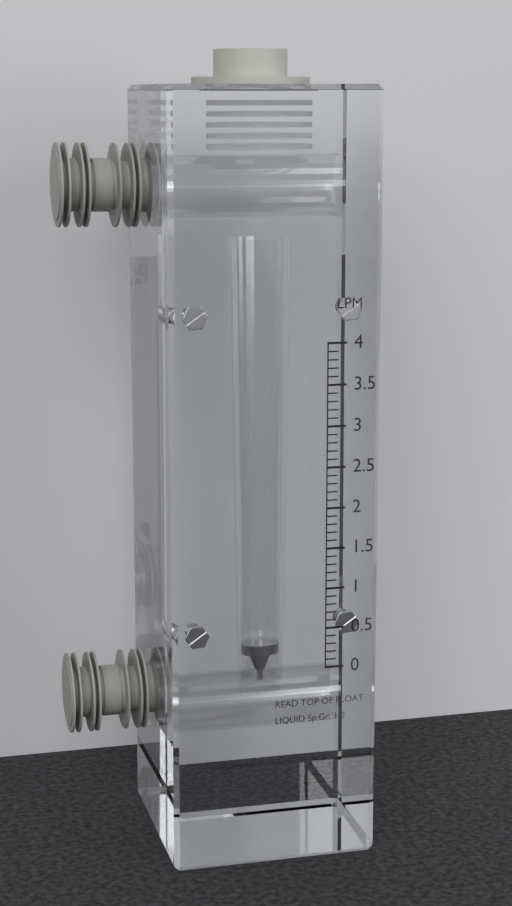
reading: 0.1 LPM
